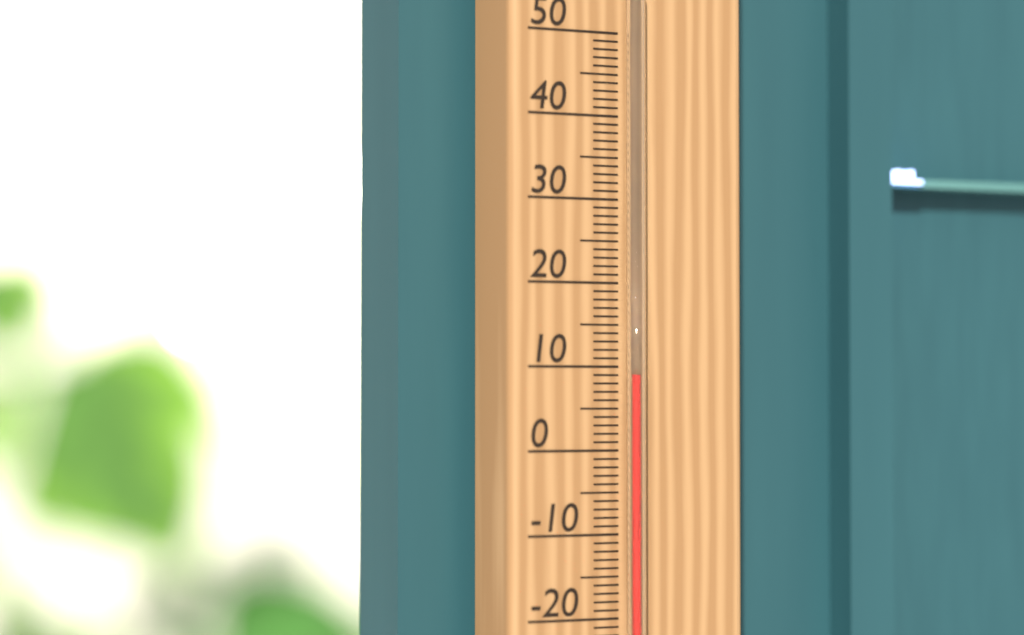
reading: 9 °C
